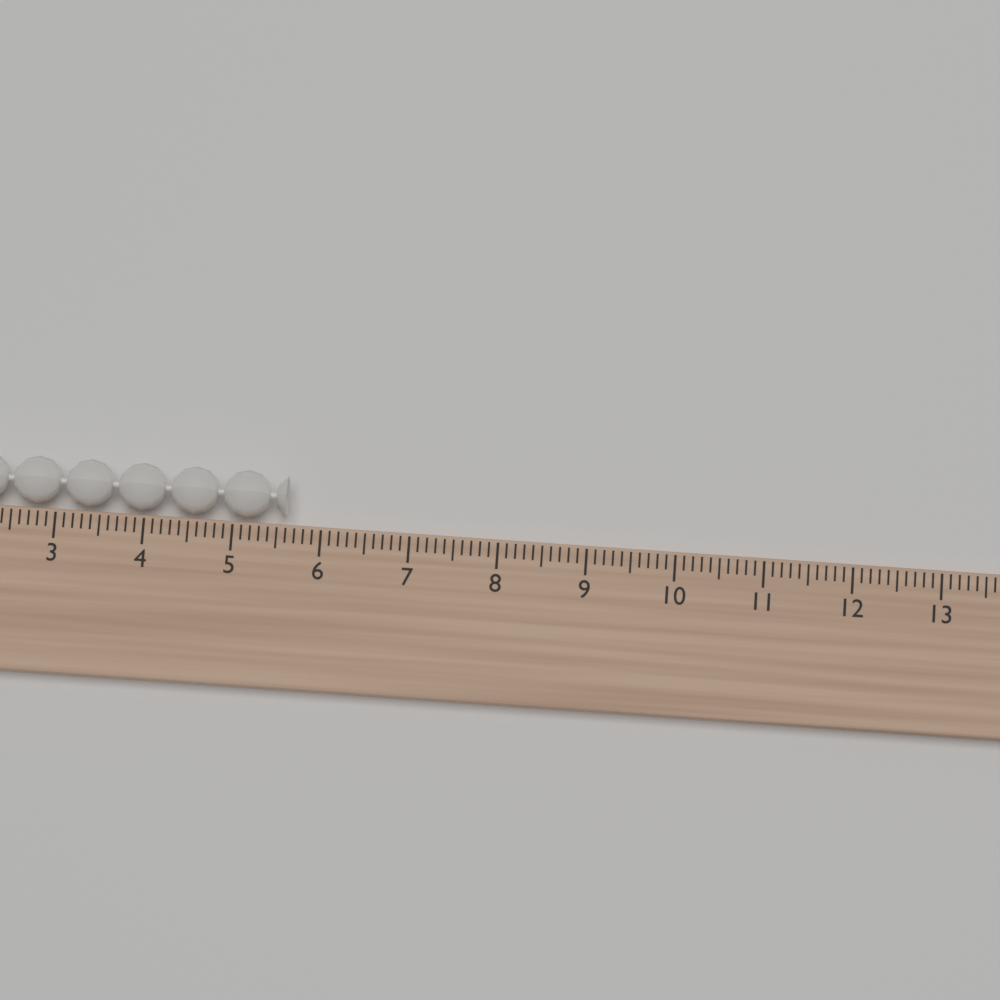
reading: 5.6 (no unit)
